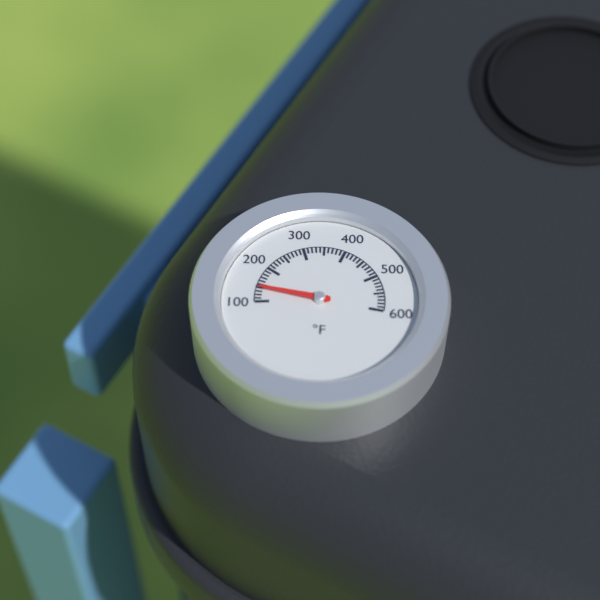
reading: 140 °F
